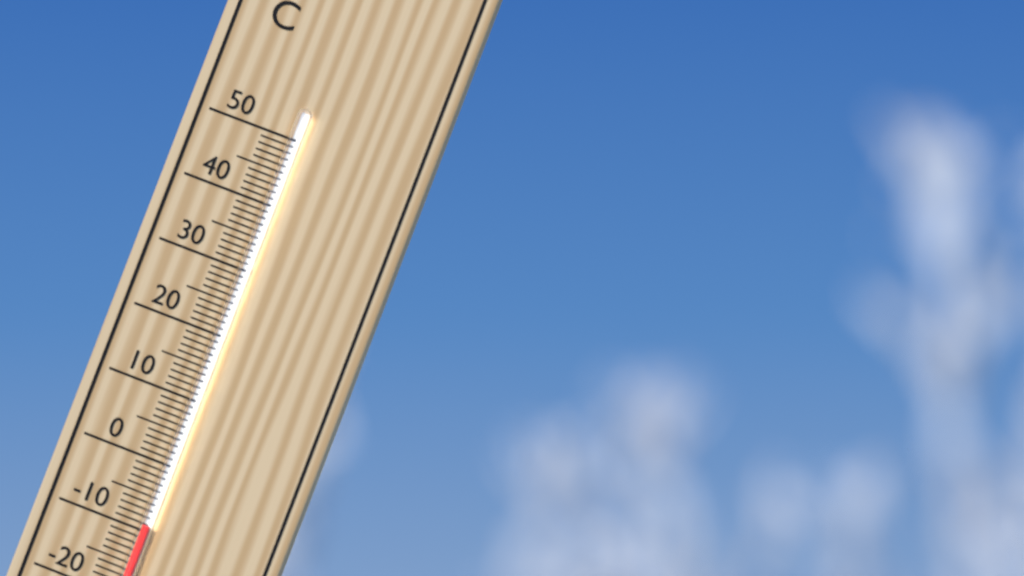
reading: -9 °C
